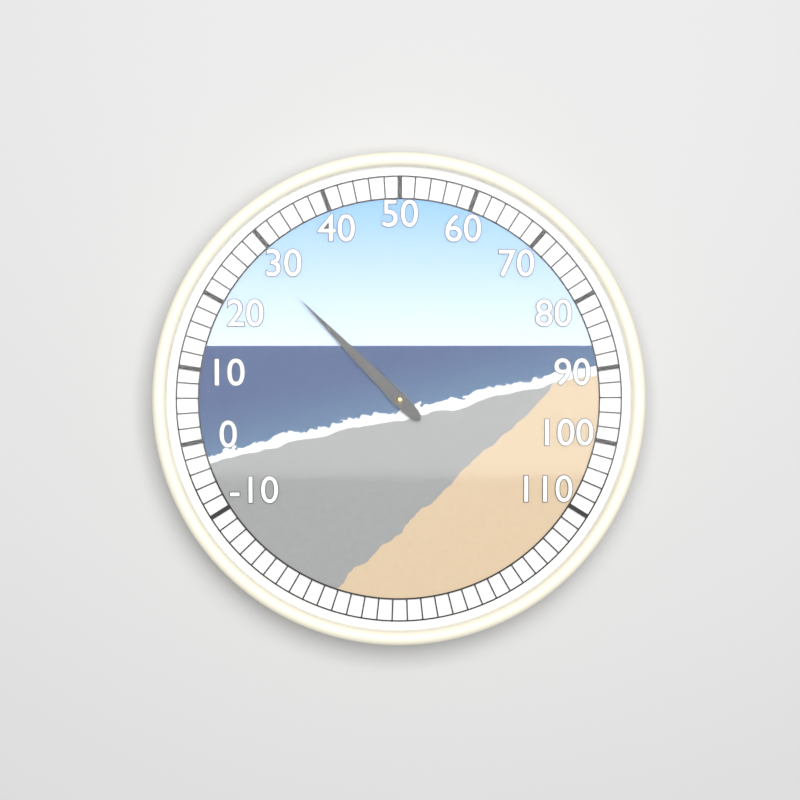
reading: 28 (no unit)
